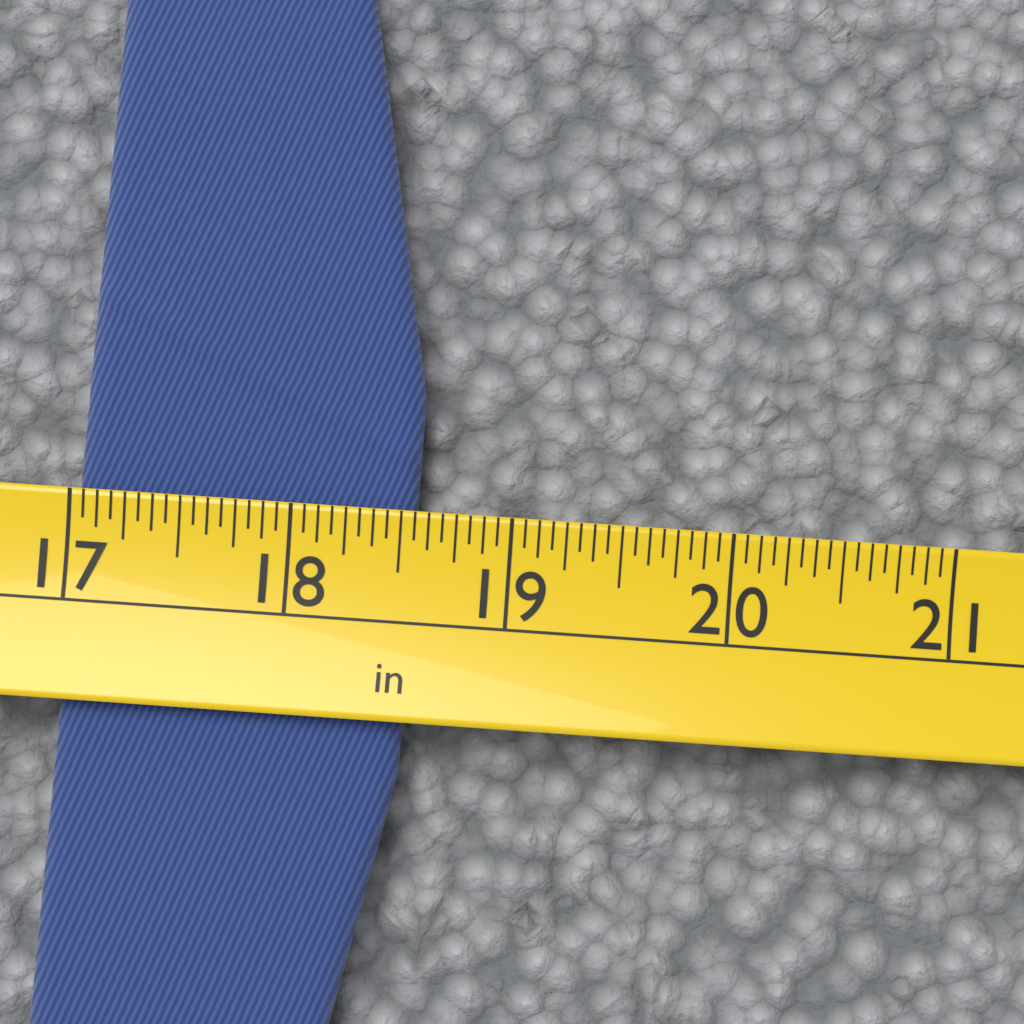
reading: 18.5625 in
